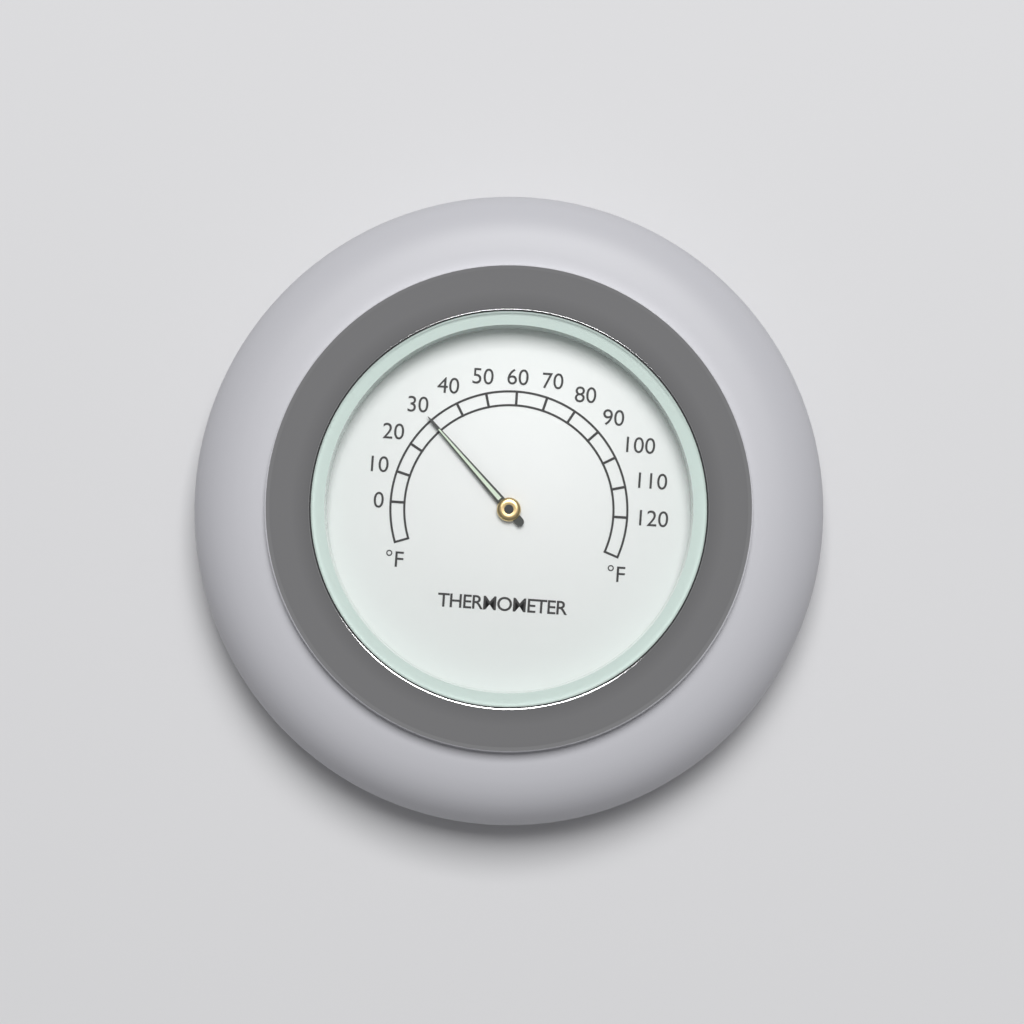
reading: 30 °F
